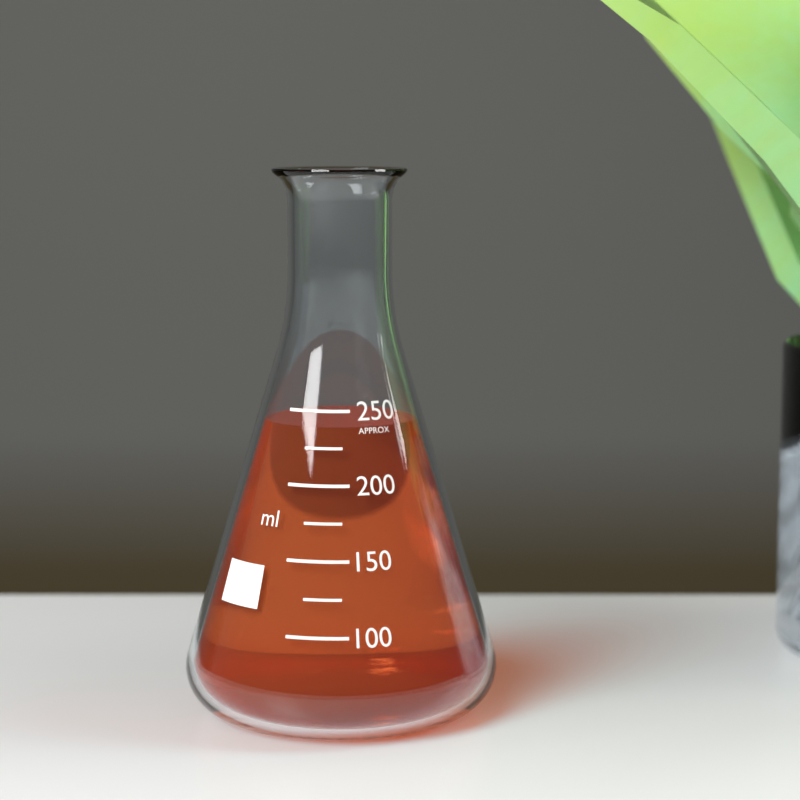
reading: 238 ml
